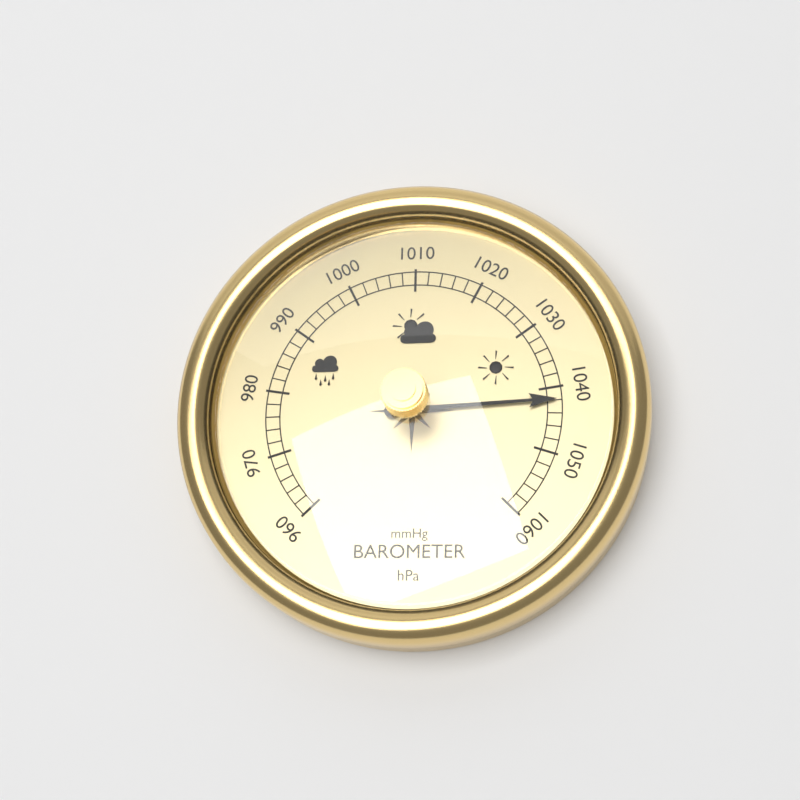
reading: 1042 hPa
